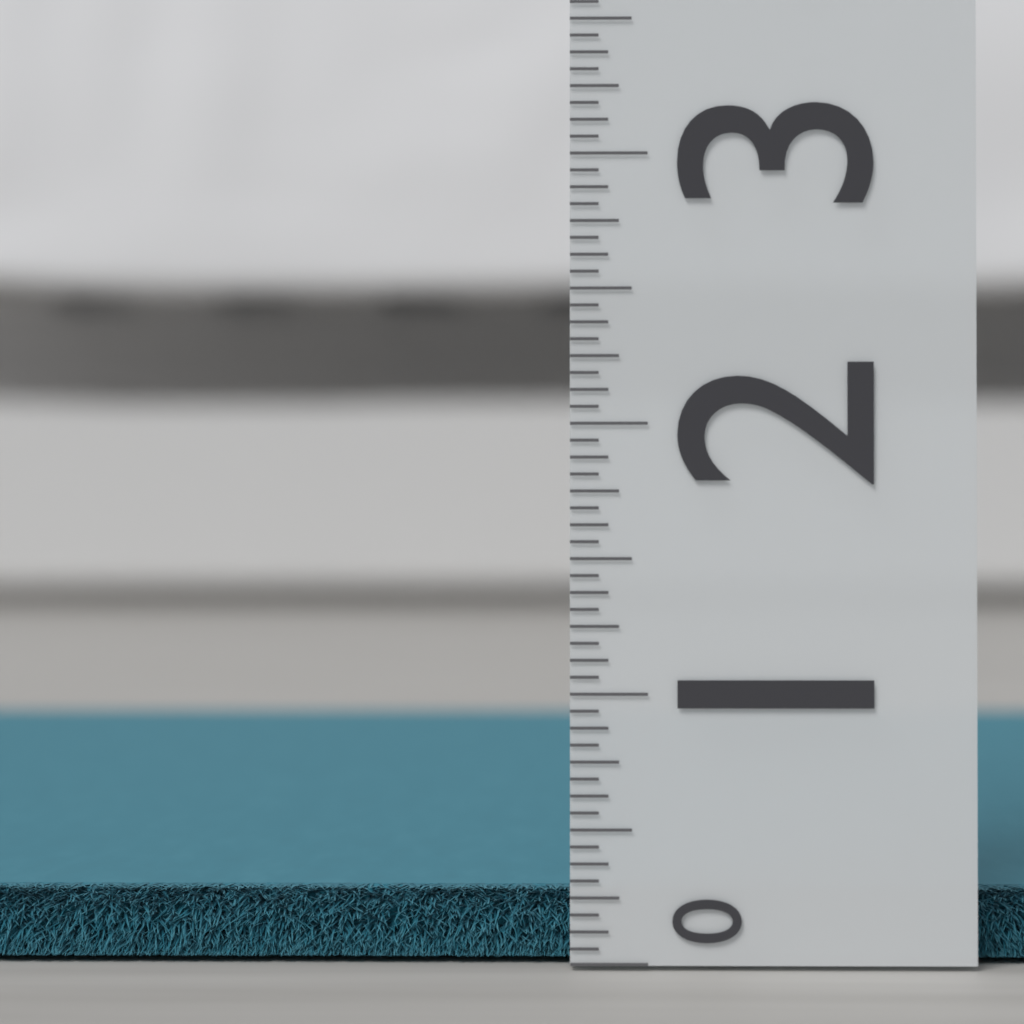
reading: 0.2500 (no unit)
